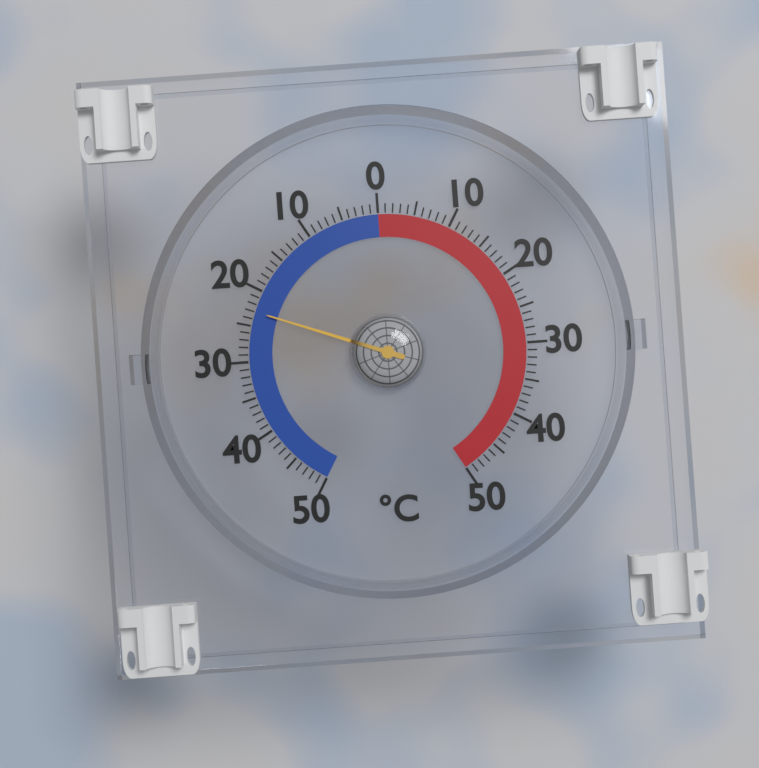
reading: -23 °C
